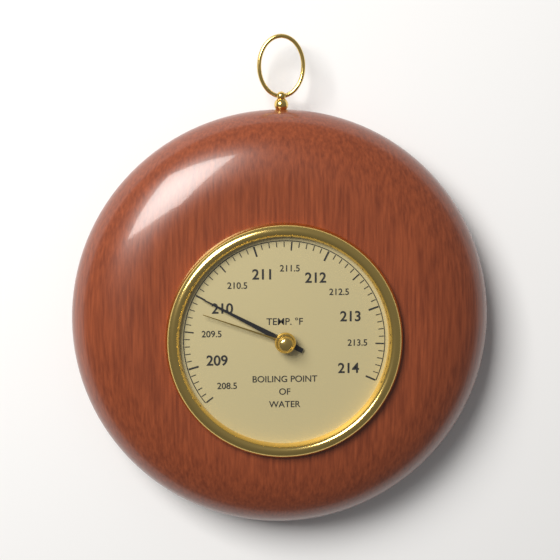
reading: 210.0 °F
